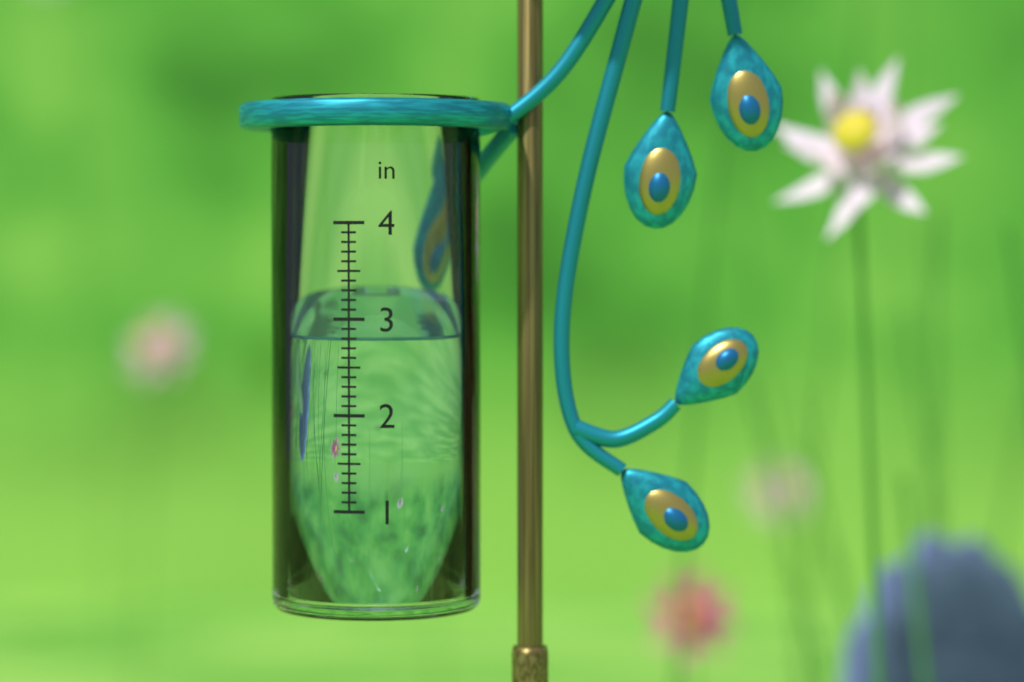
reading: 2.8 in
